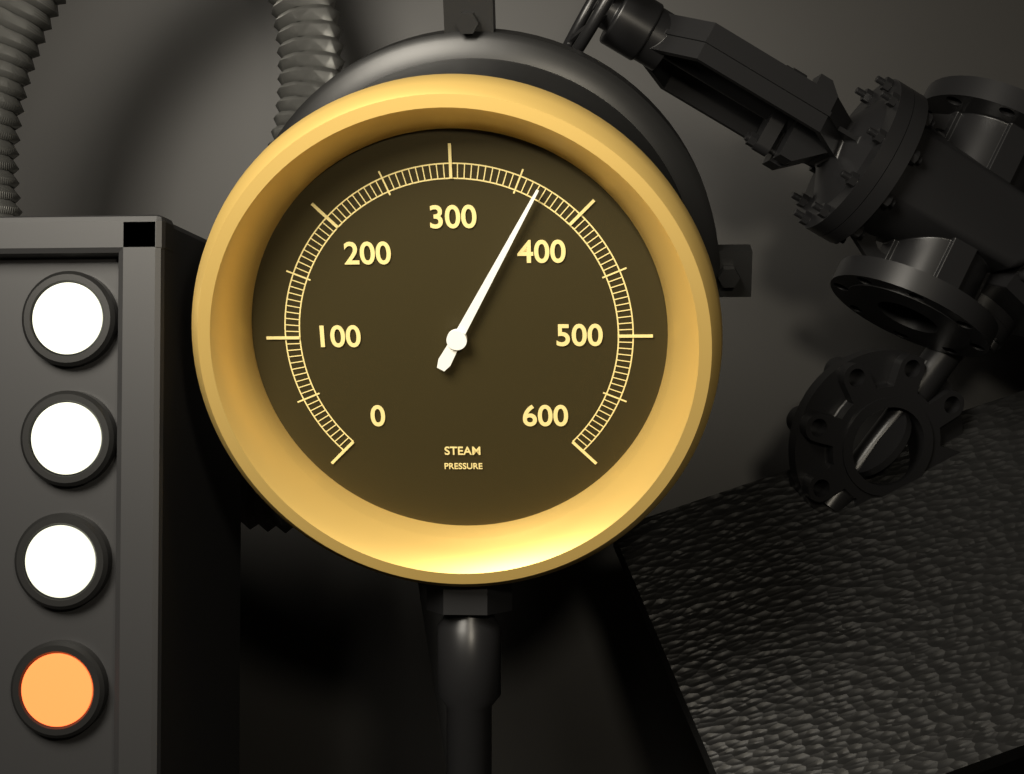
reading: 365 (no unit)
